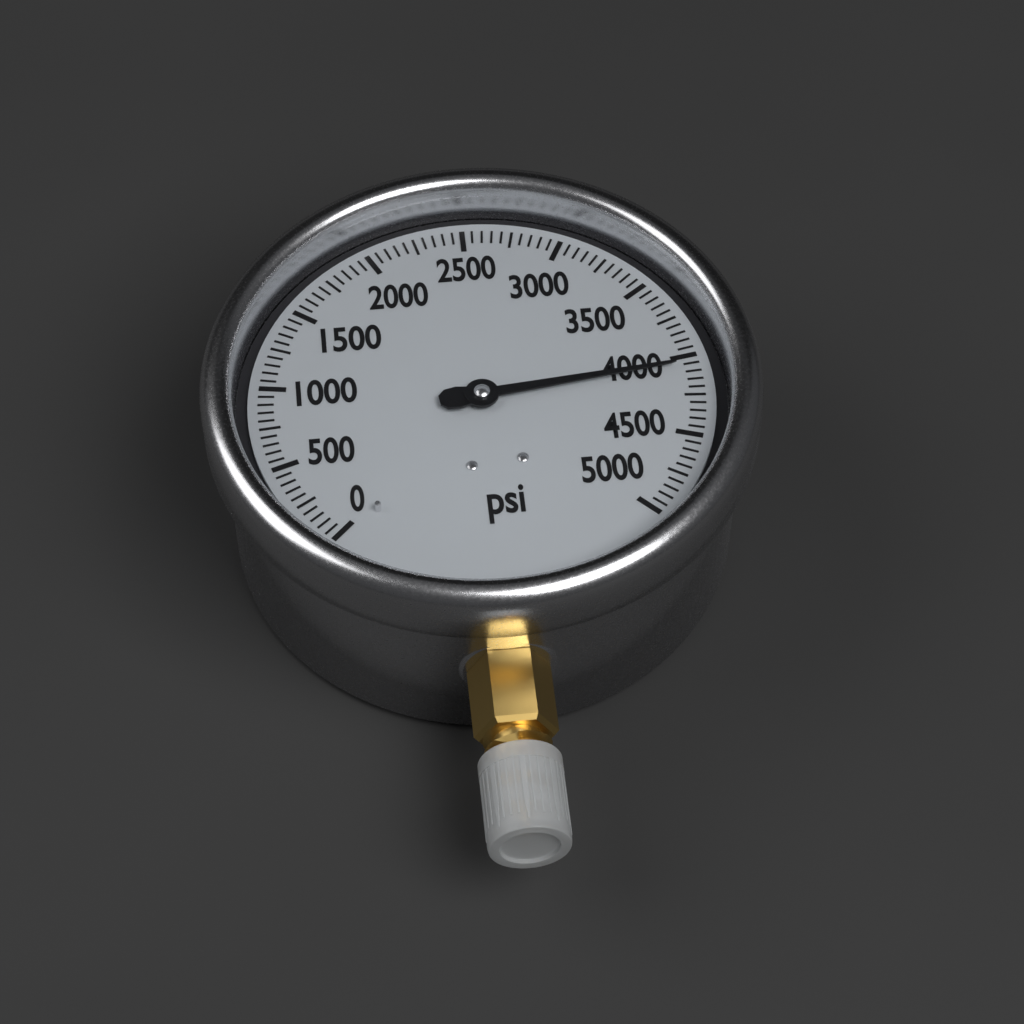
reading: 4050 psi
